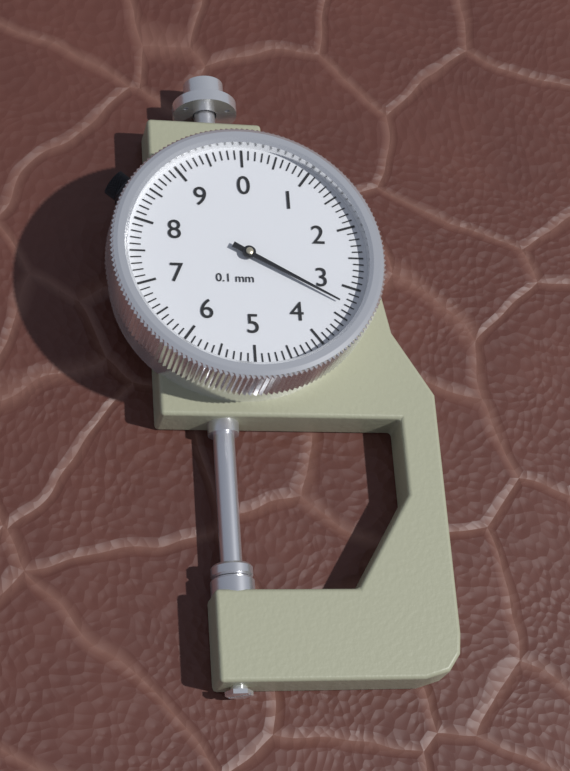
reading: 3.3 mm
